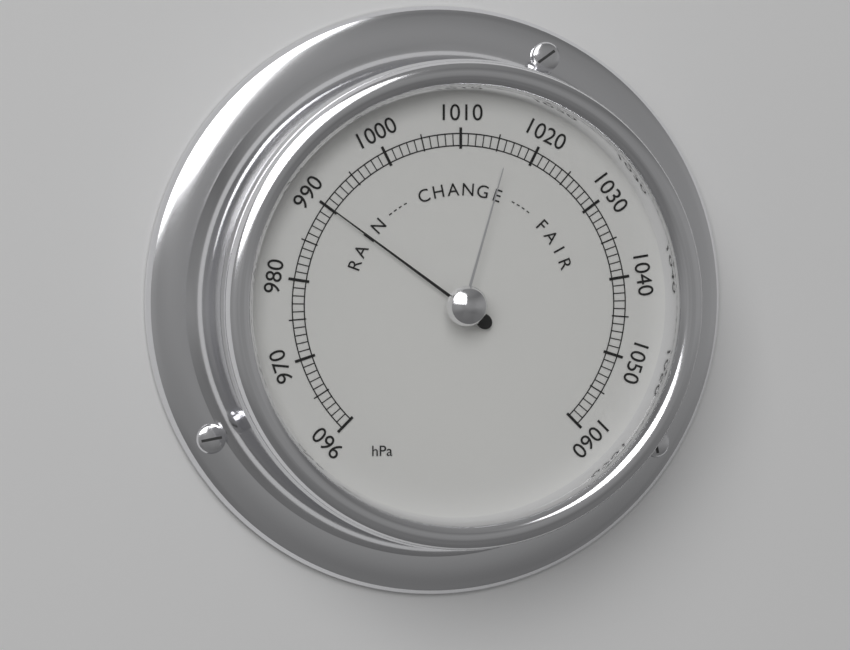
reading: 990 hPa
